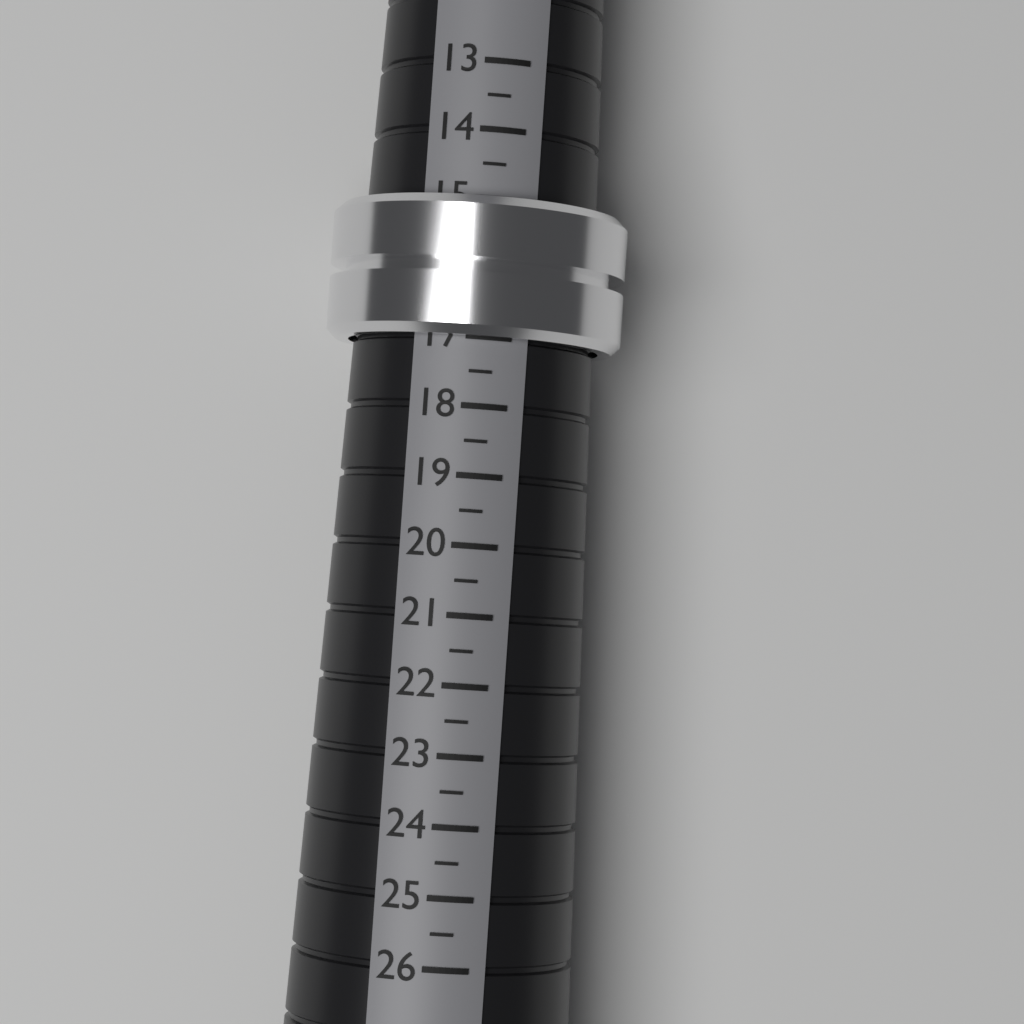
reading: 17.0 (no unit)
